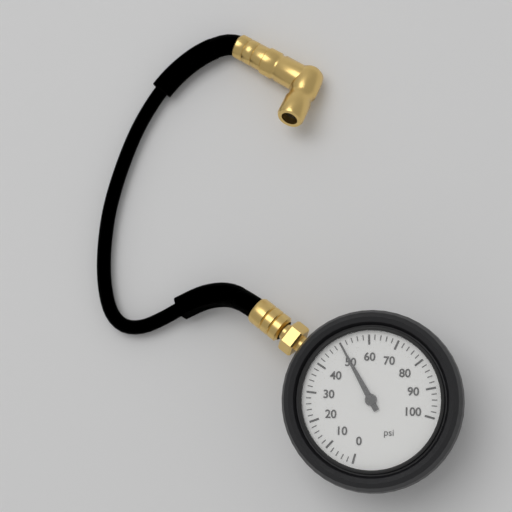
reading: 50 psi
